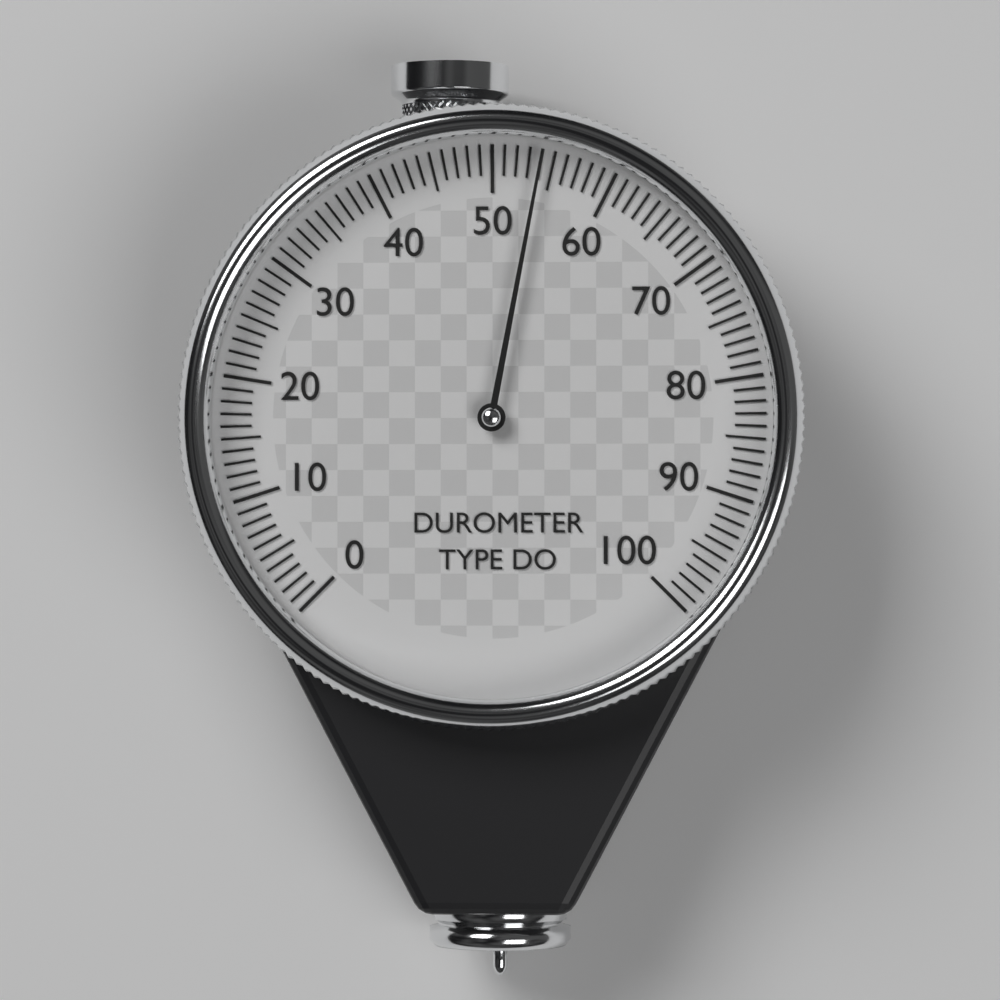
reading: 54 (no unit)
